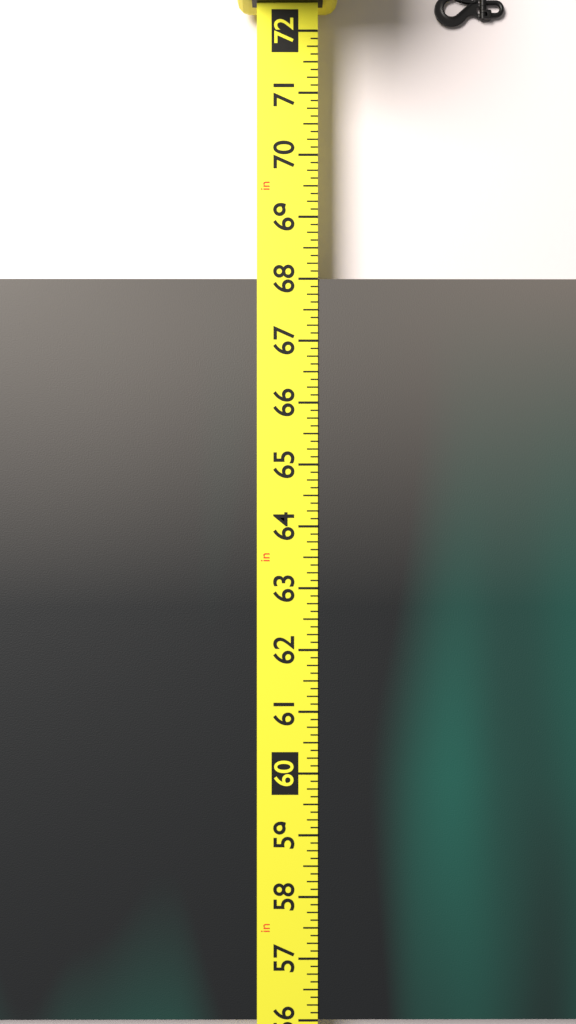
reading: 68.000 in
